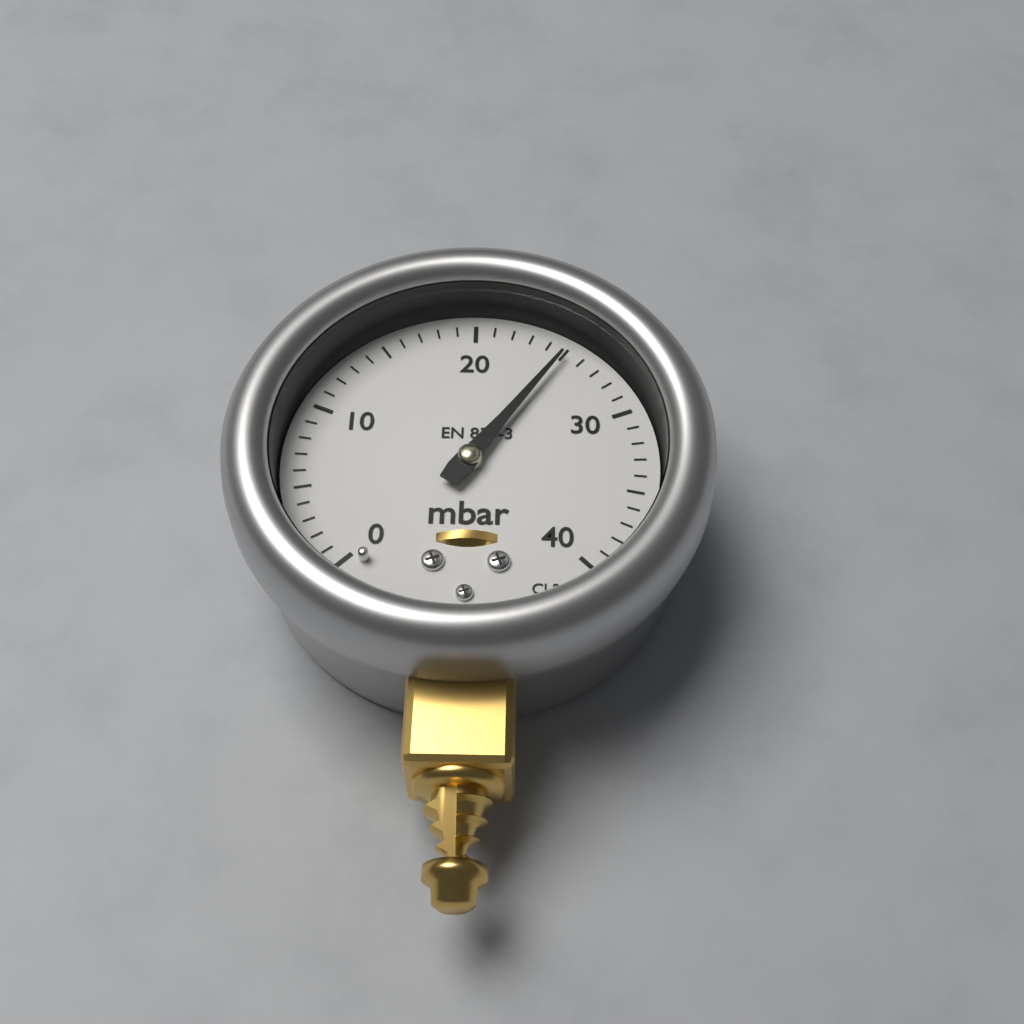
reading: 25 mbar
